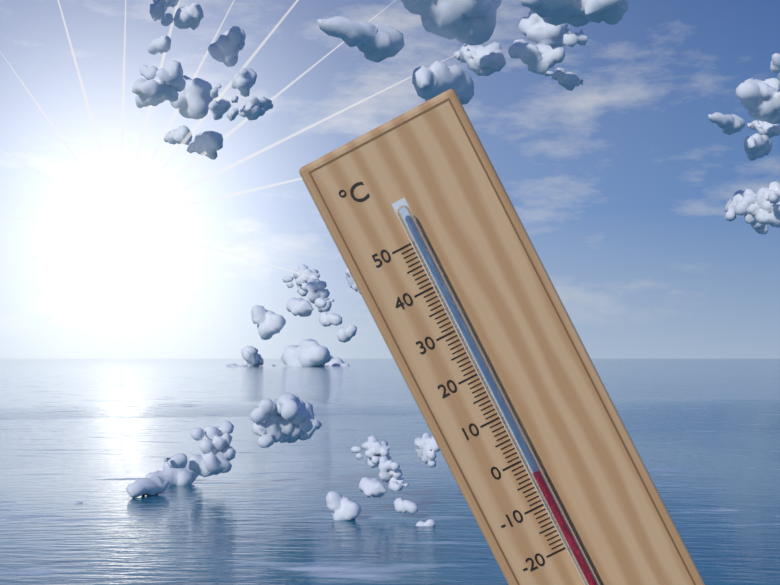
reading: -3 °C
